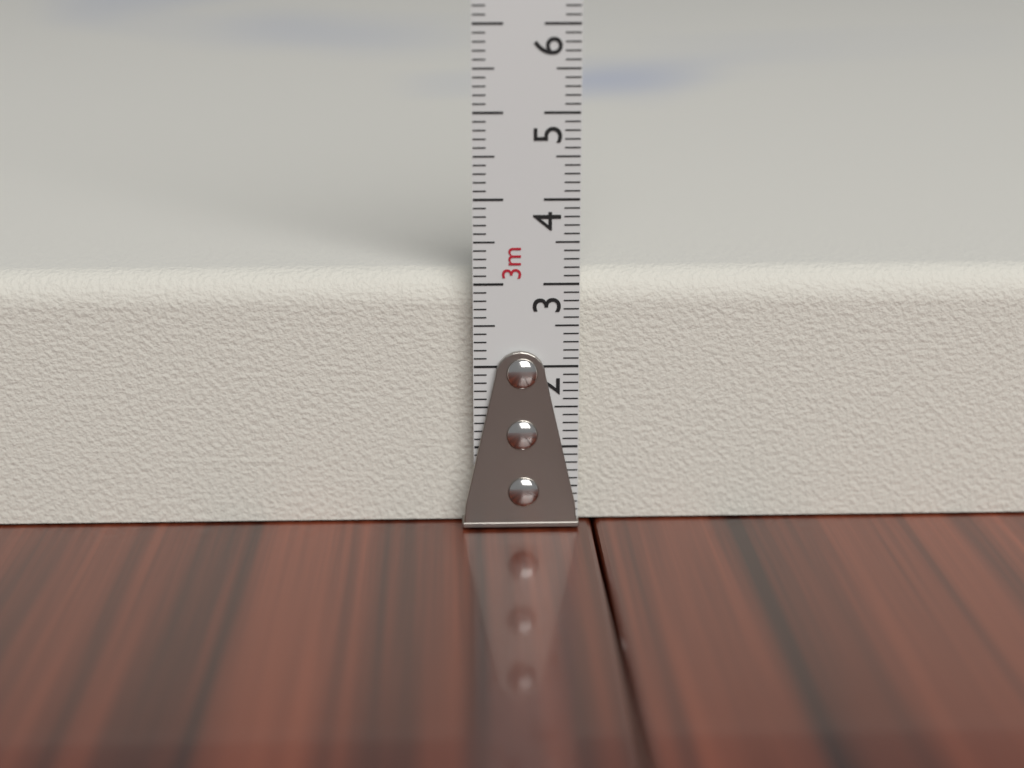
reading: 3.1 cm
